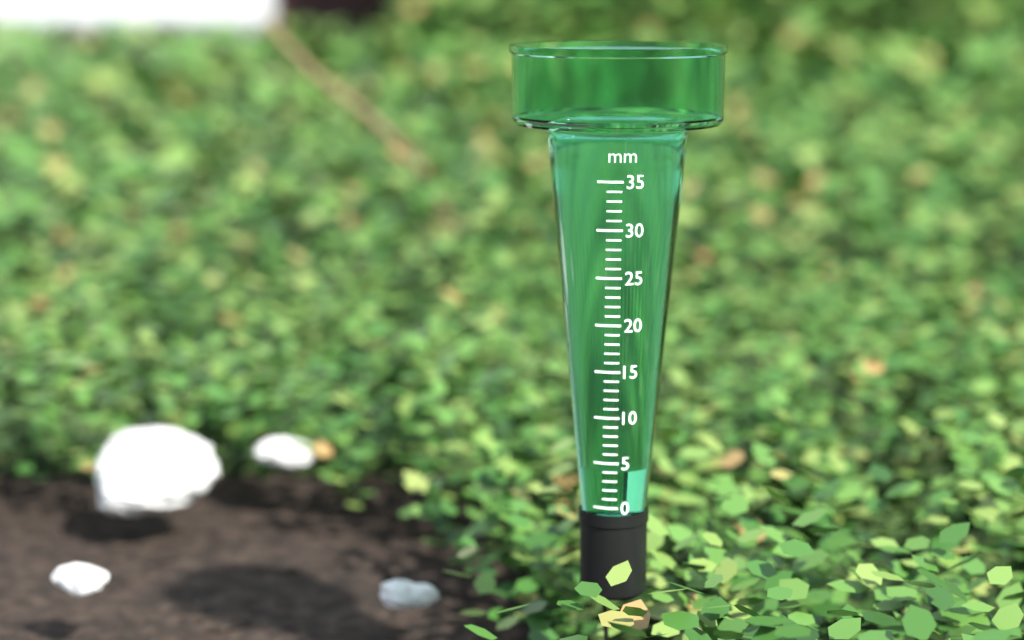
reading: 4 mm
